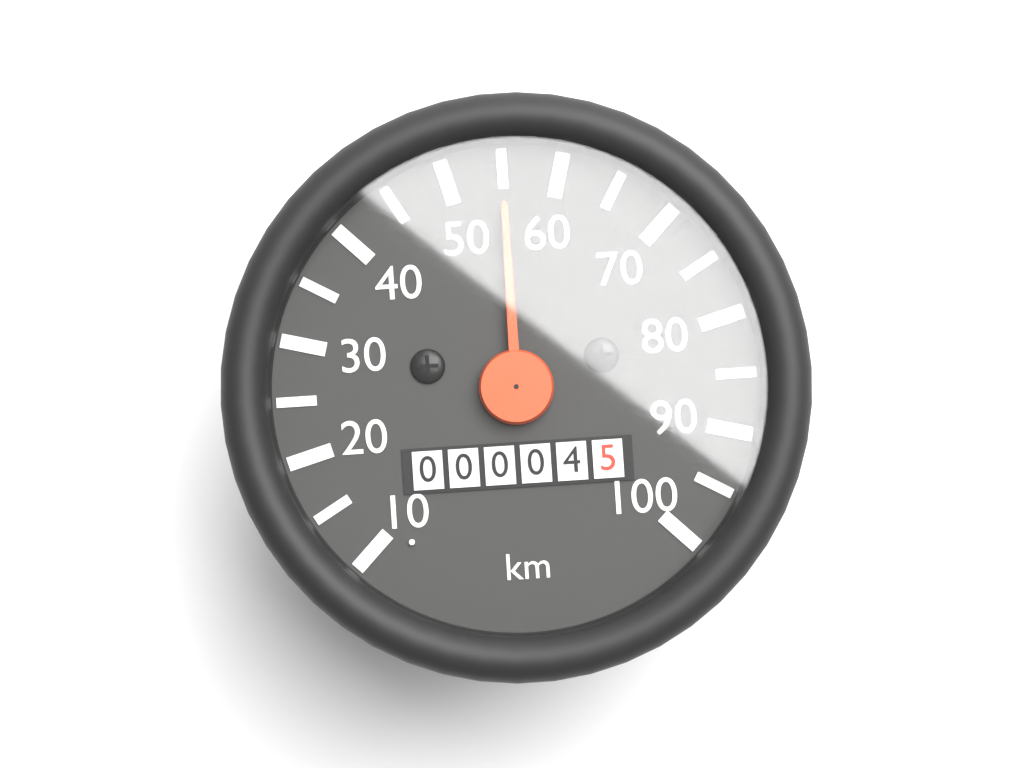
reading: 55 km/h
